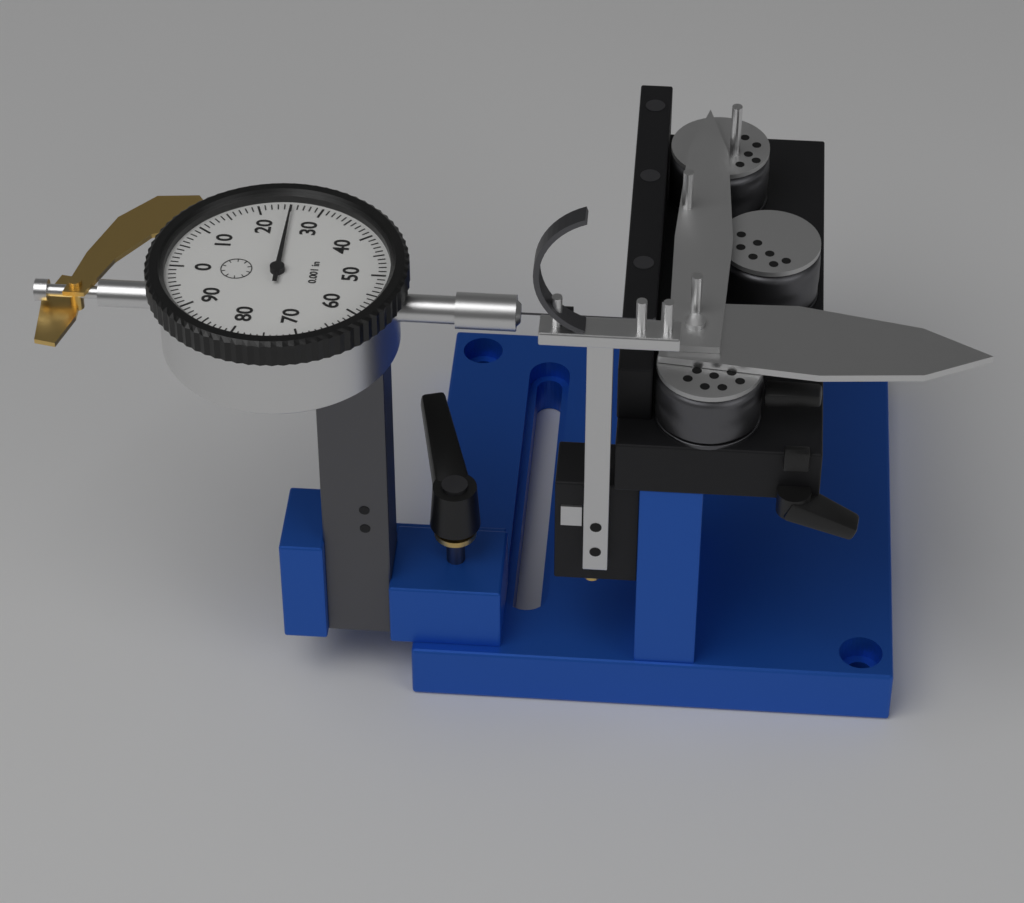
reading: 0.025 in
